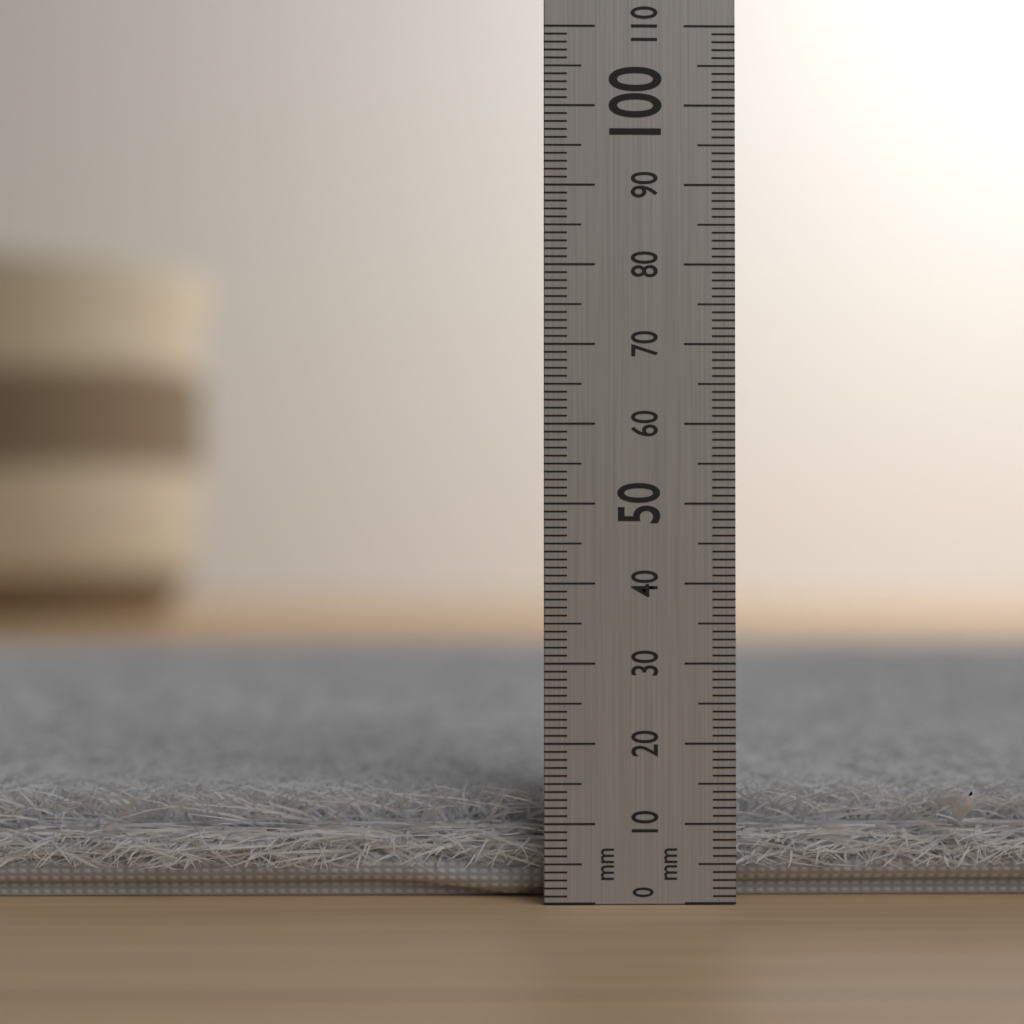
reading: 14 mm
